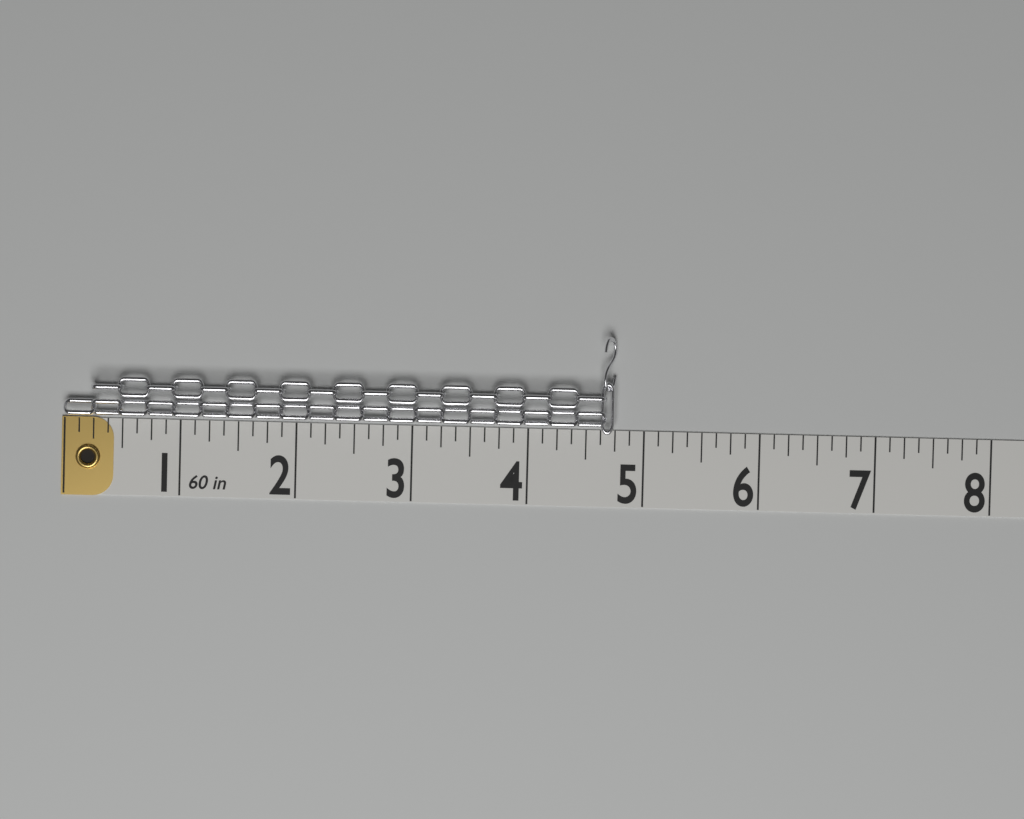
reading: 4.750 in
